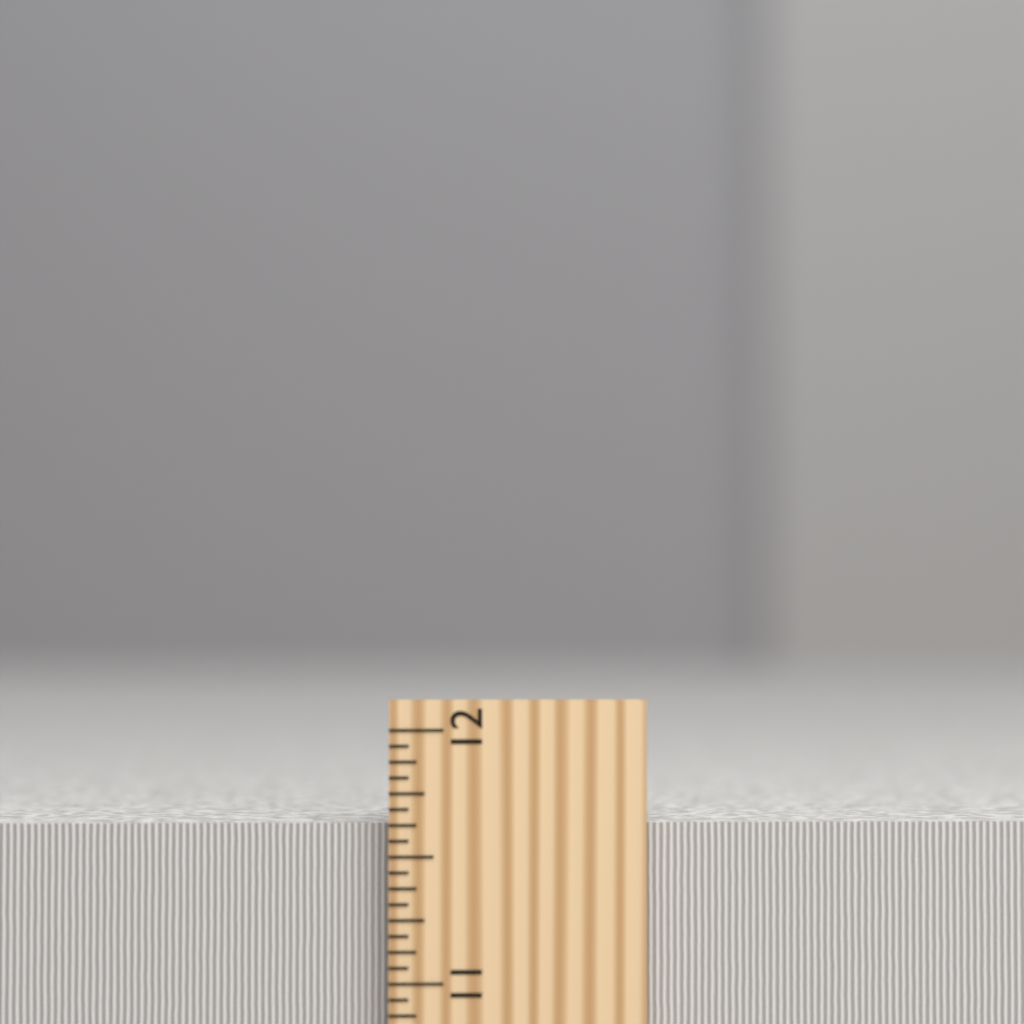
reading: 11.6250 inch
